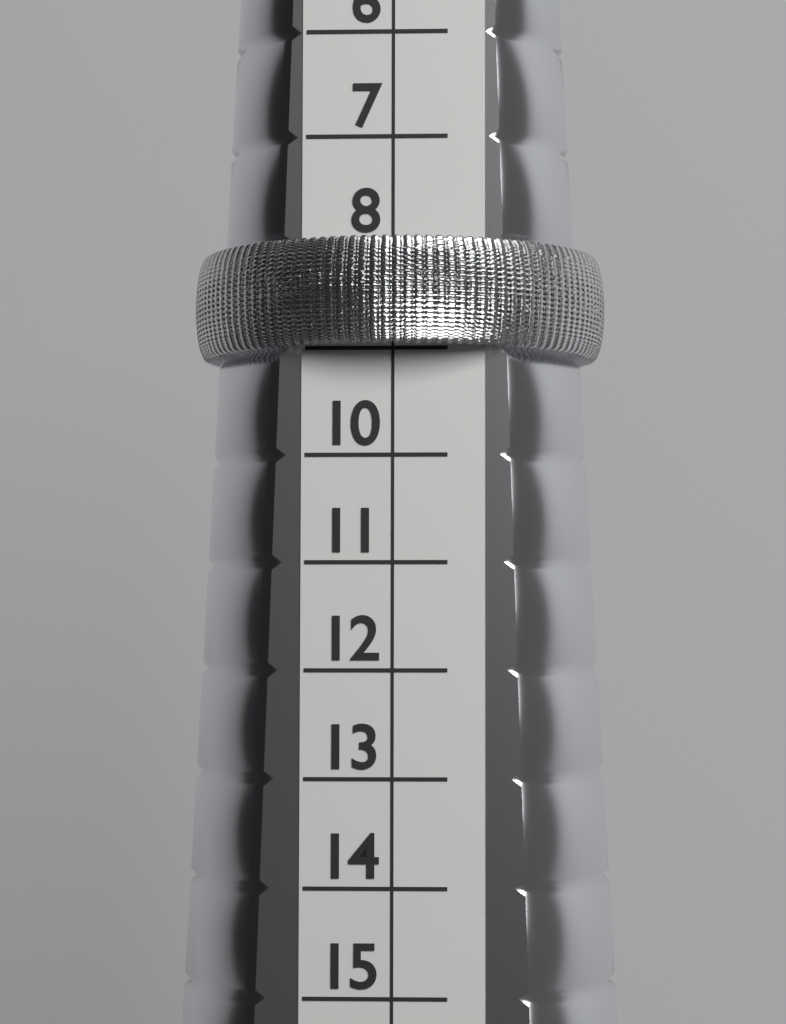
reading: 9 (no unit)
